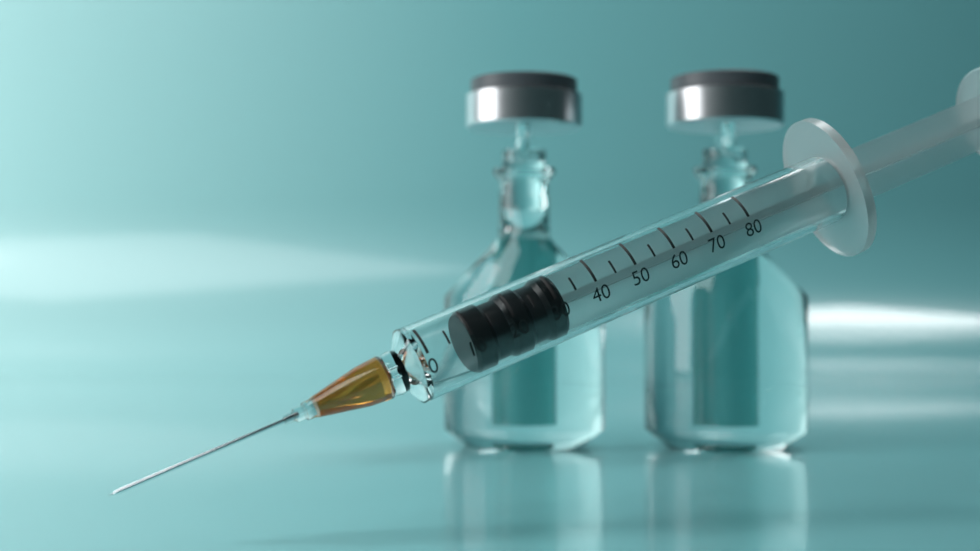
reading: 10 (no unit)
